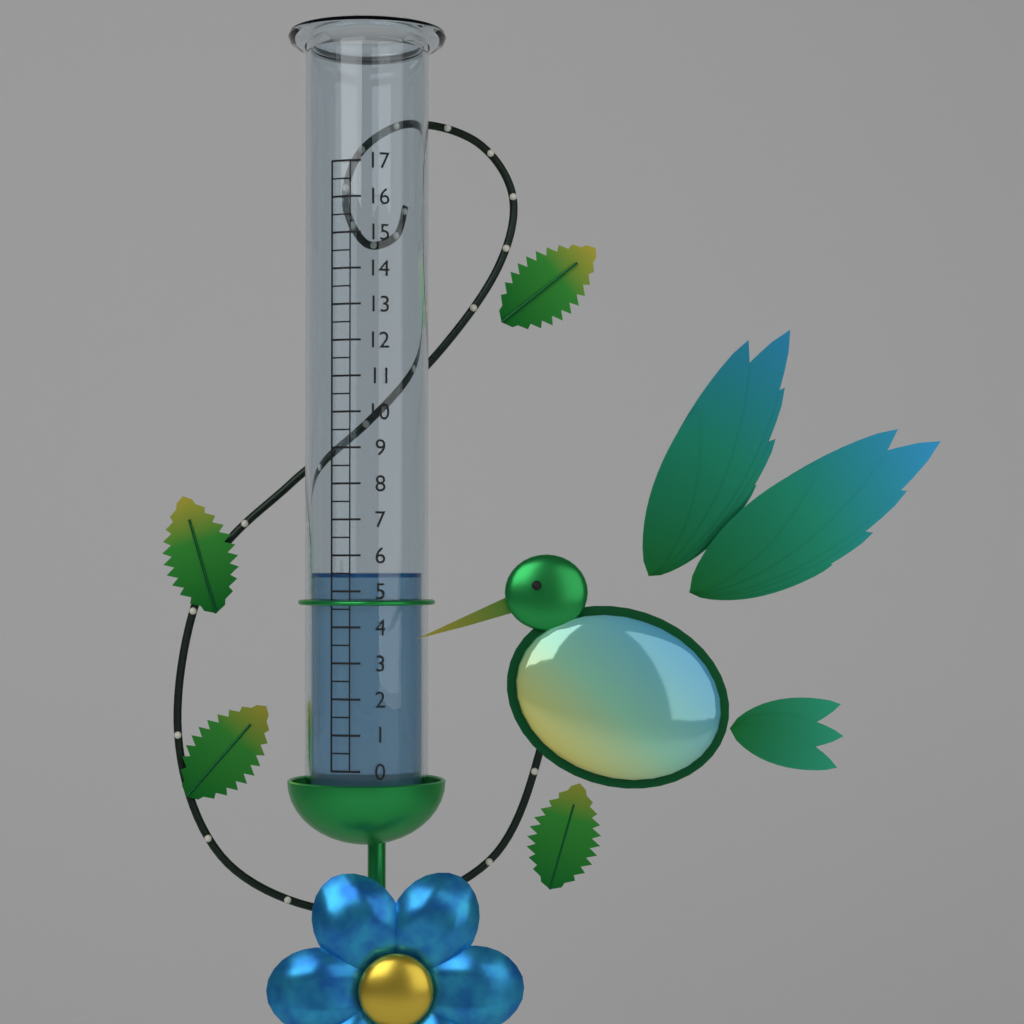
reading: 5.5 (no unit)
